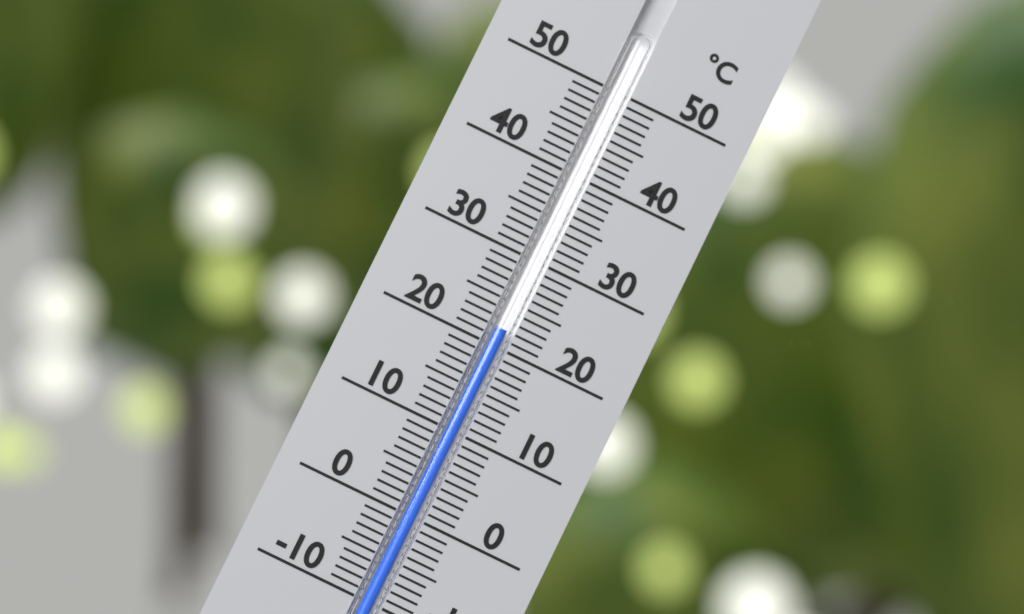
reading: 22 °C
